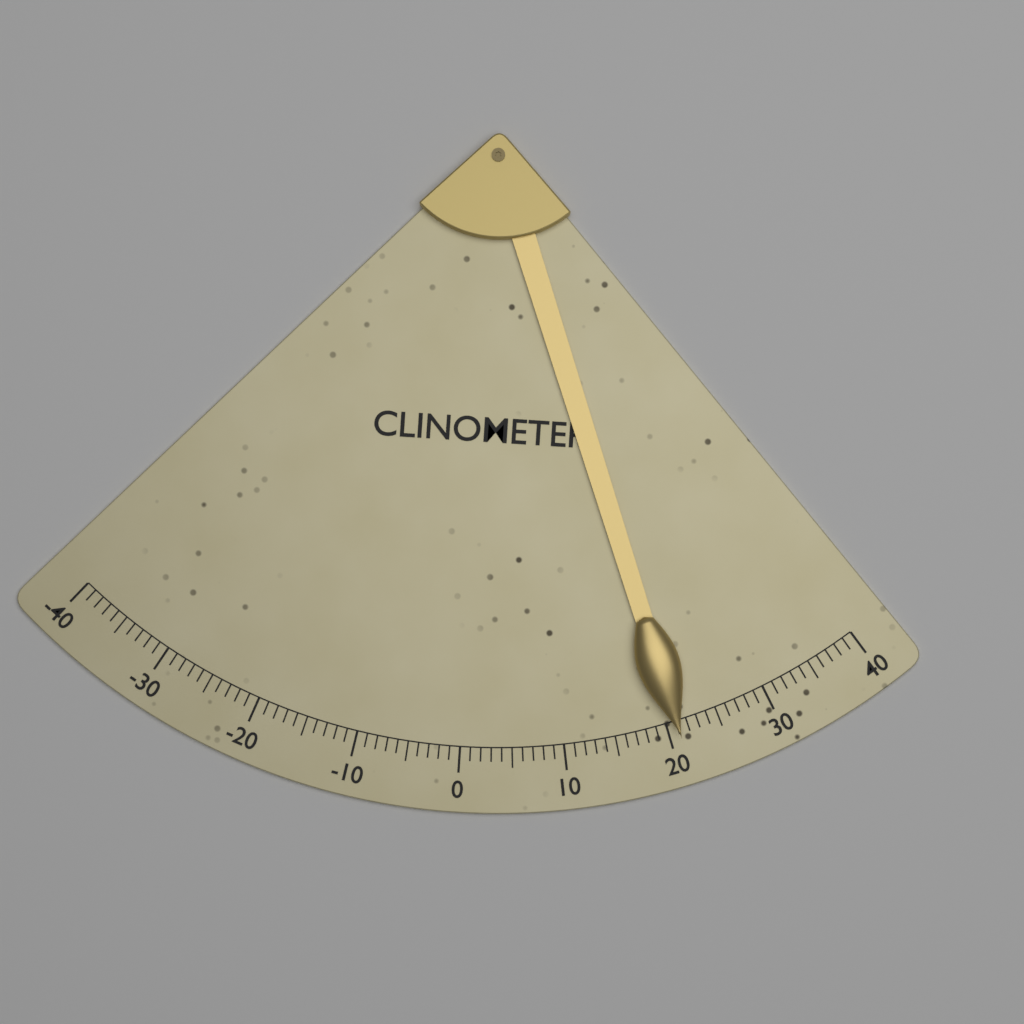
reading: 21 (no unit)
